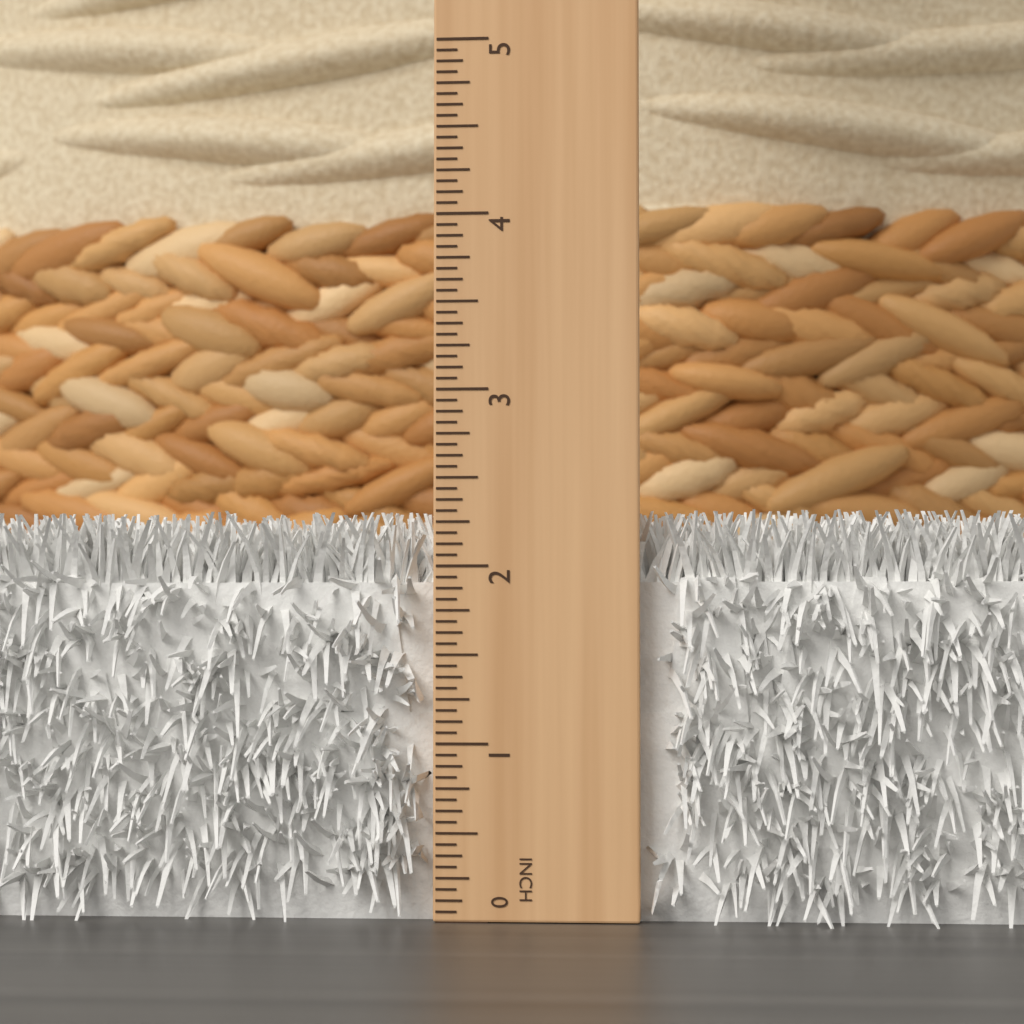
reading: 2.3125 in
